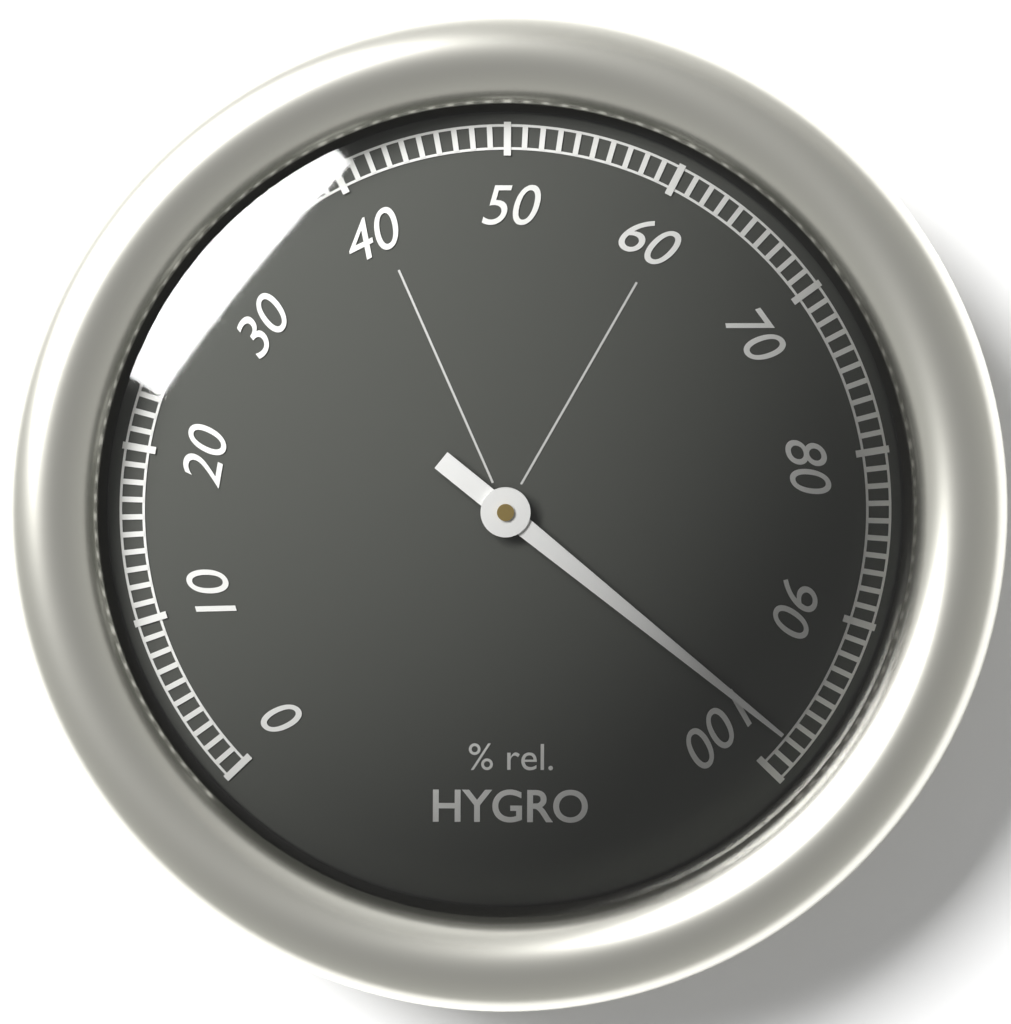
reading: 98 %
